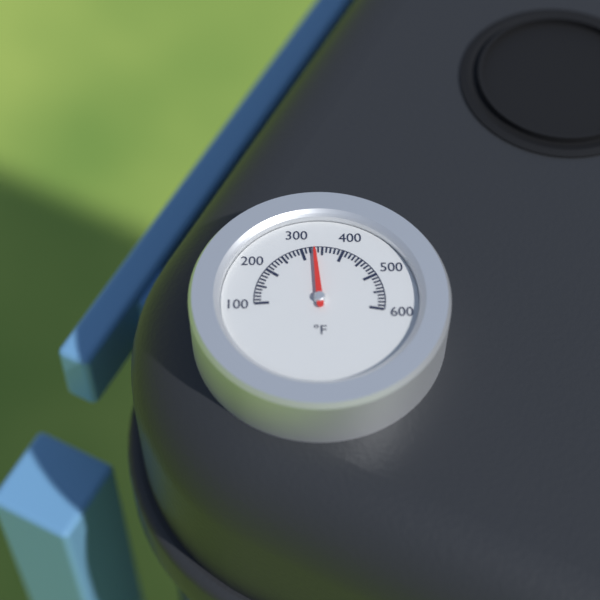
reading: 330 °F
